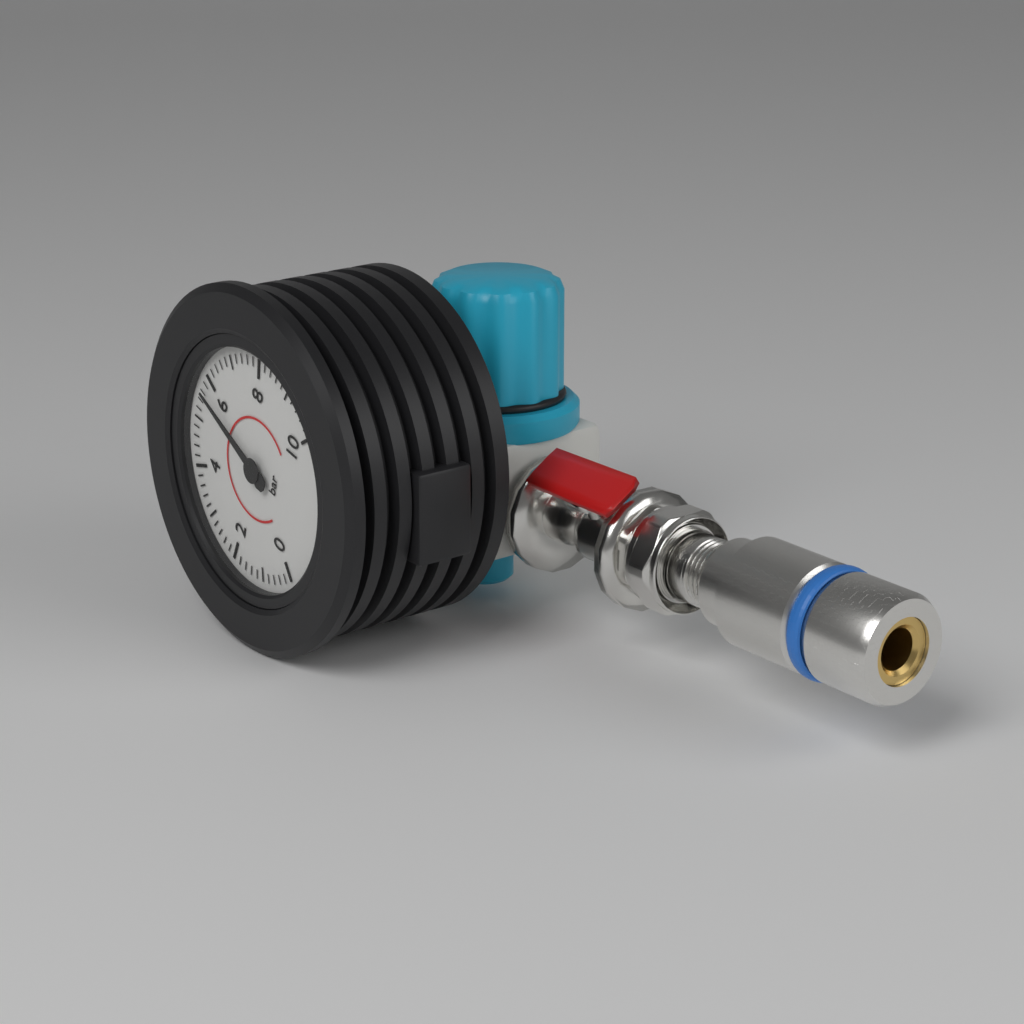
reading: 5.6 bar
